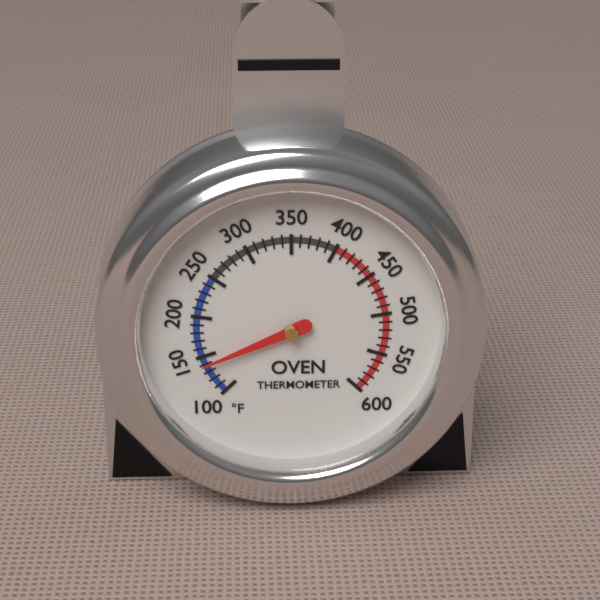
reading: 140 °F
